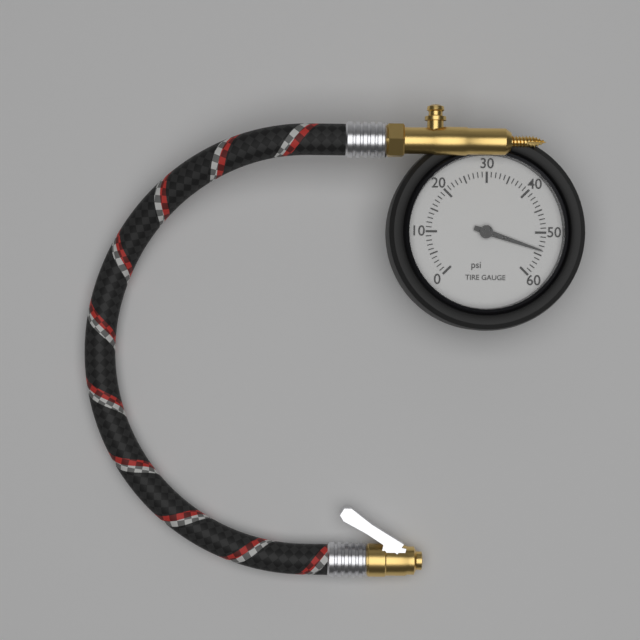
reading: 54 psi
